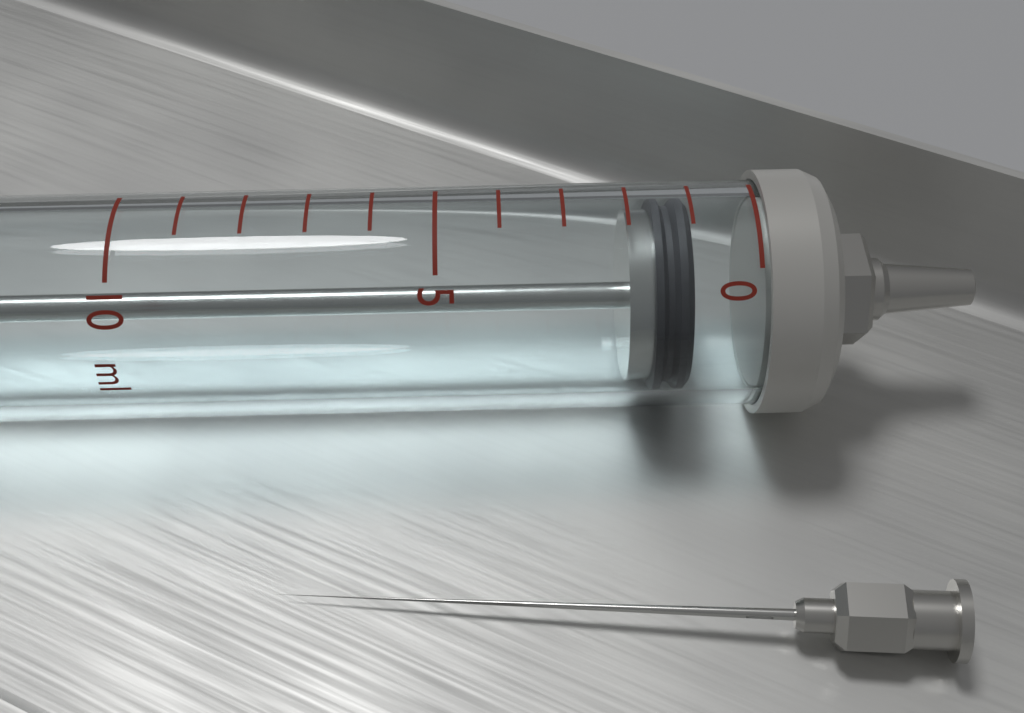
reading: 1 ml
